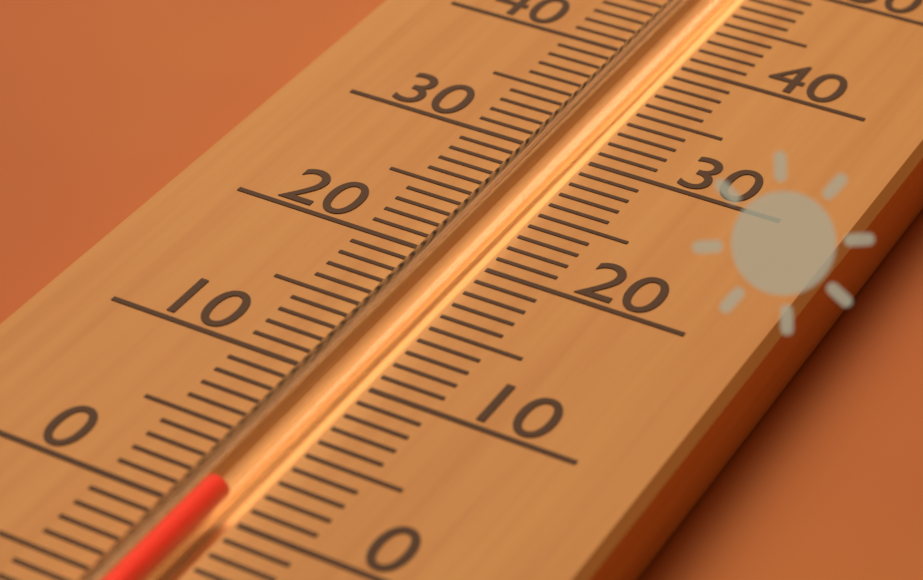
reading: 1 (no unit)
